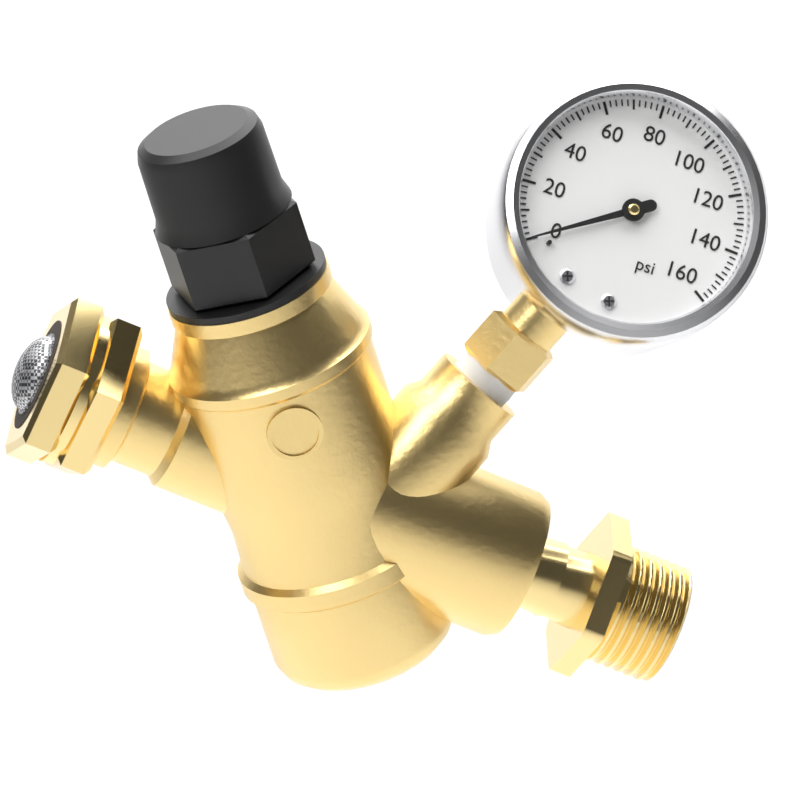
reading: 0 psi
